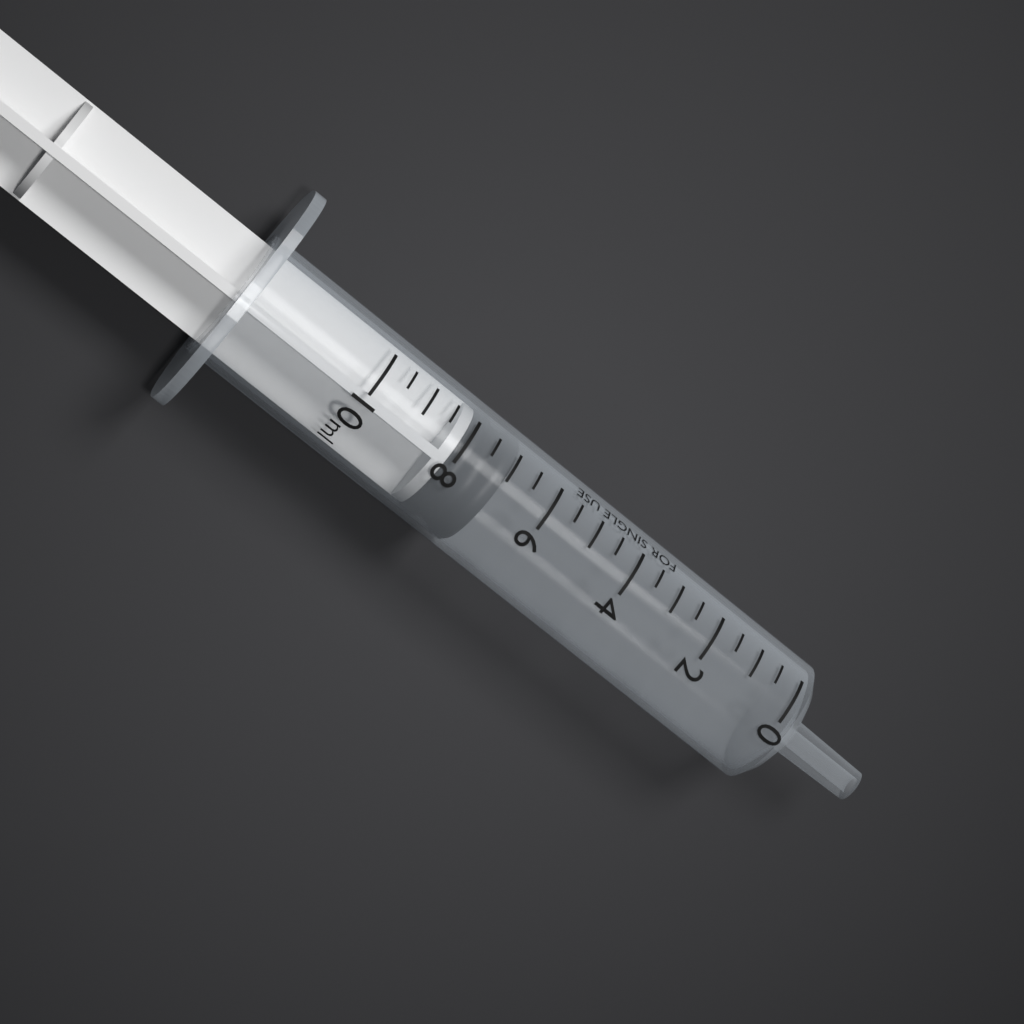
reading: 7.0 ml
